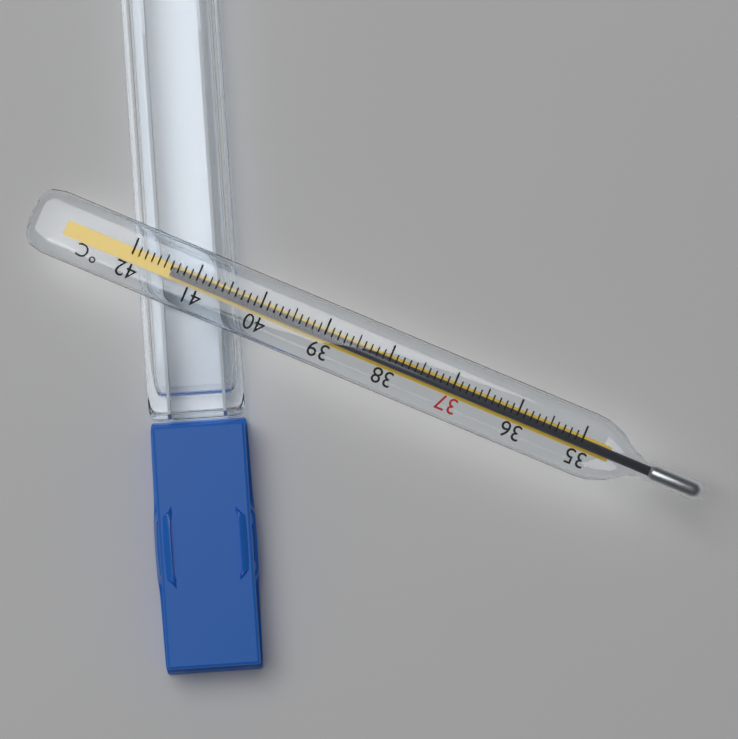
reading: 41.4 °C
